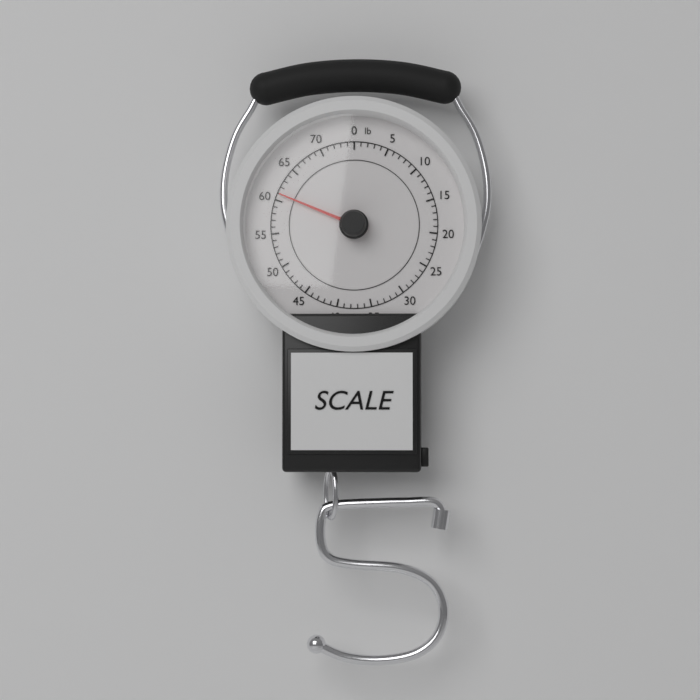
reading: 61 lb
